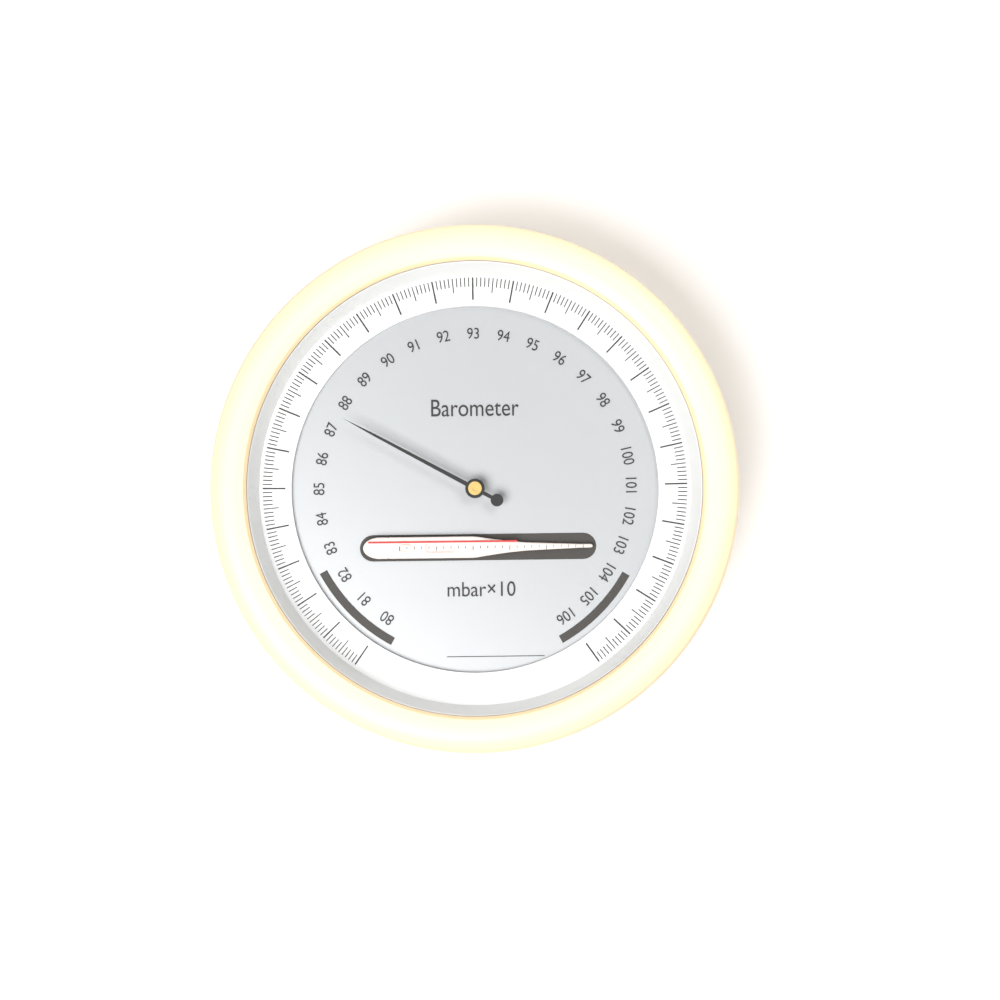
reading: 87.5 mbar×10
